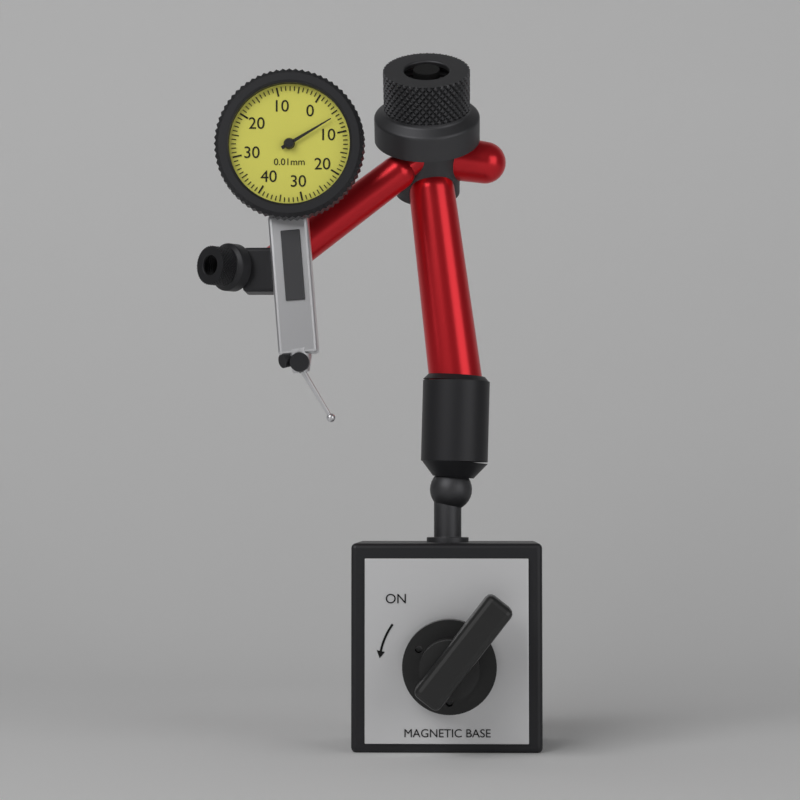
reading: 0.06 mm
